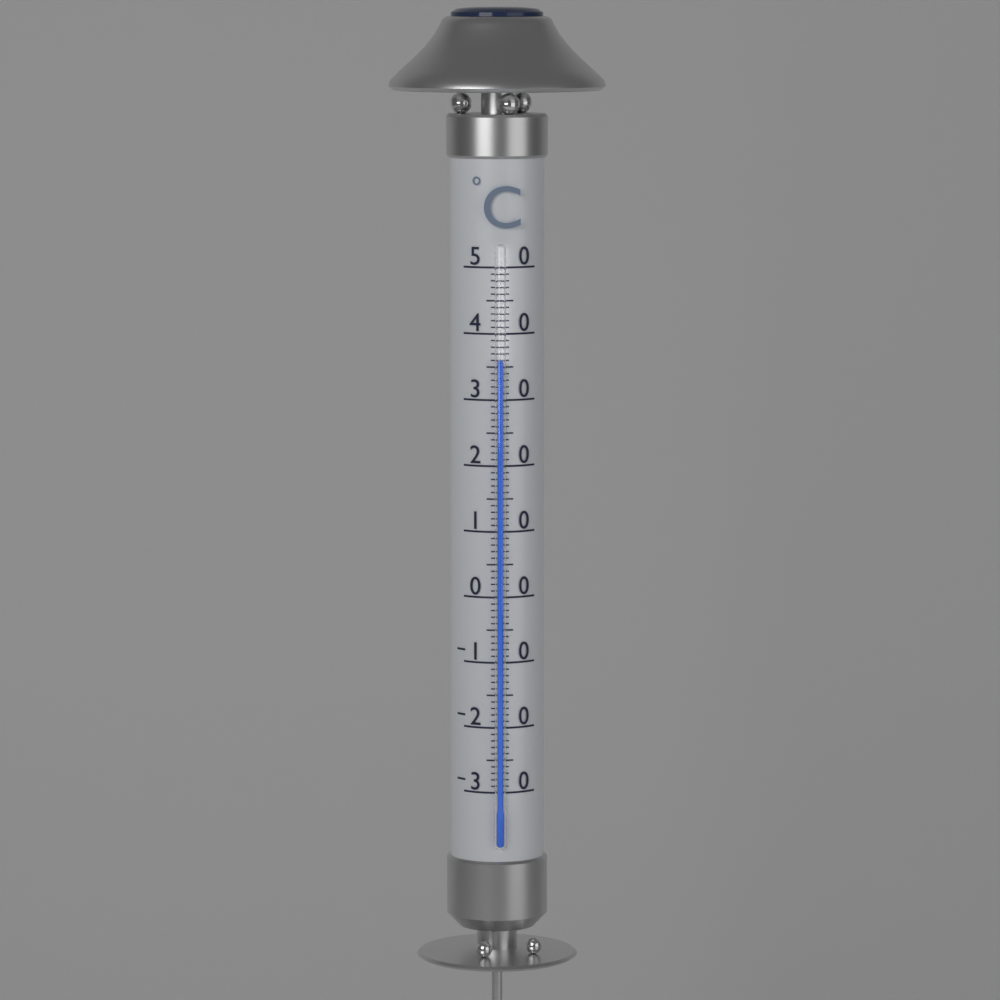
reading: 36 °C
